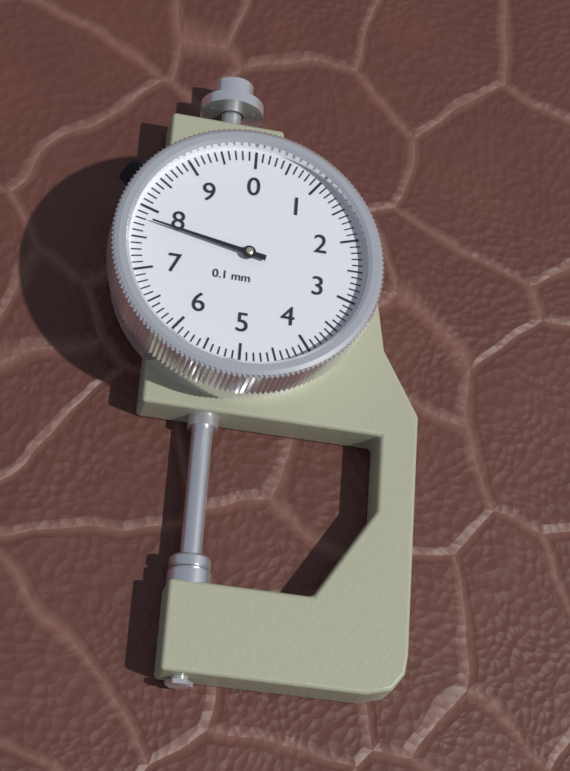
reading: 7.8 mm
